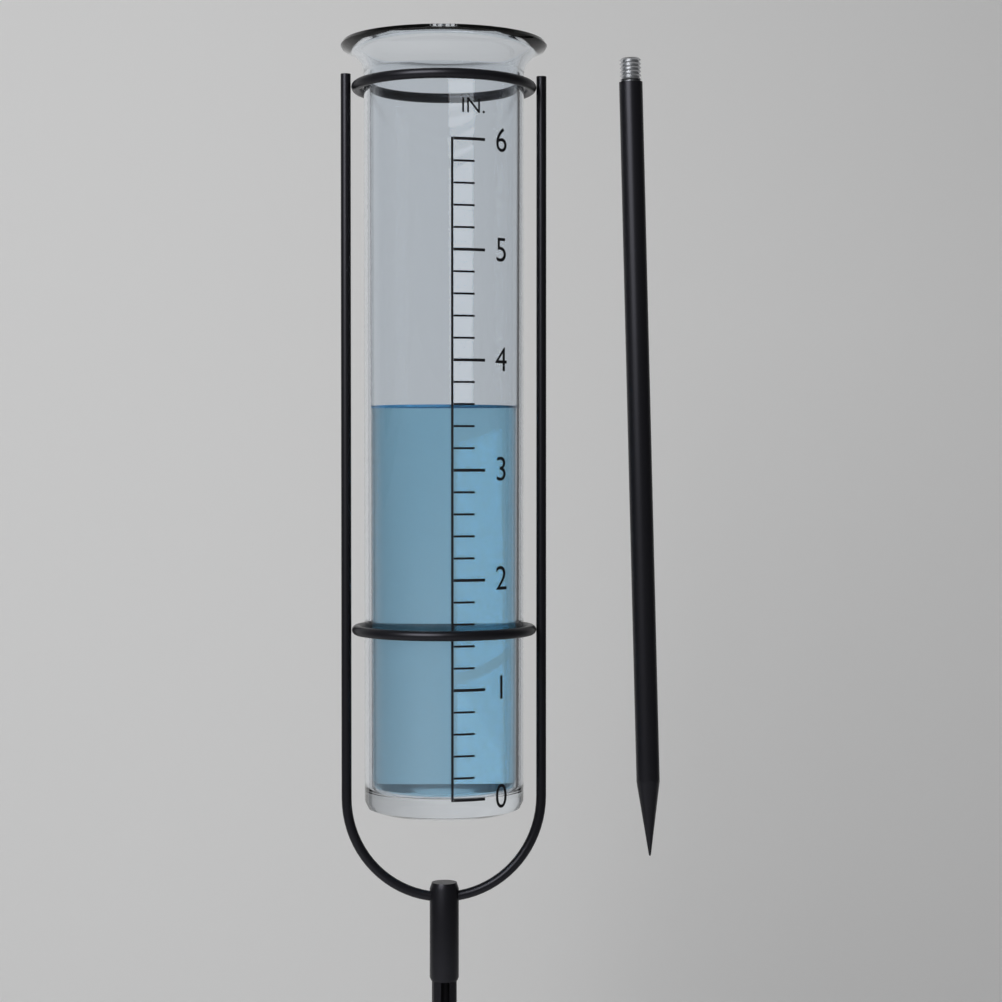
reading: 3.6 in
